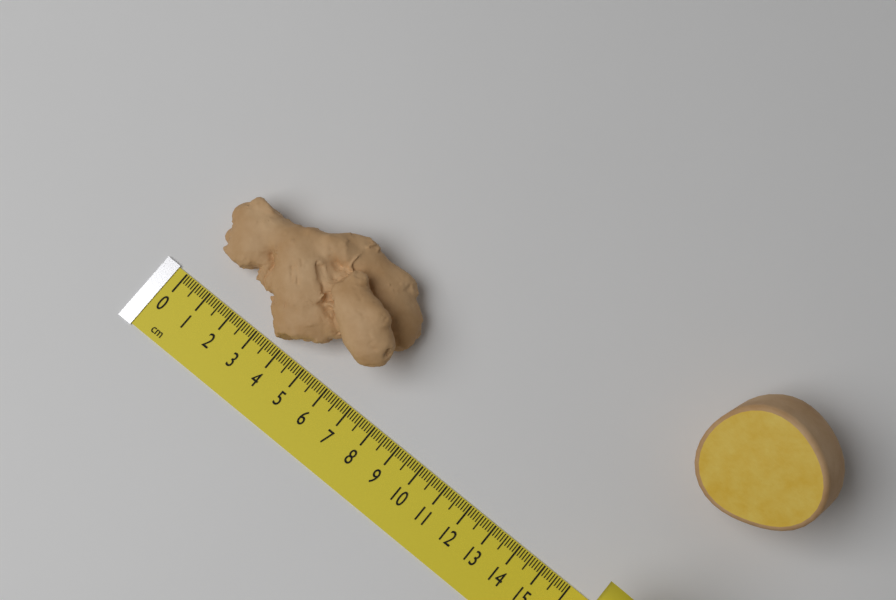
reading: 7.3 cm
